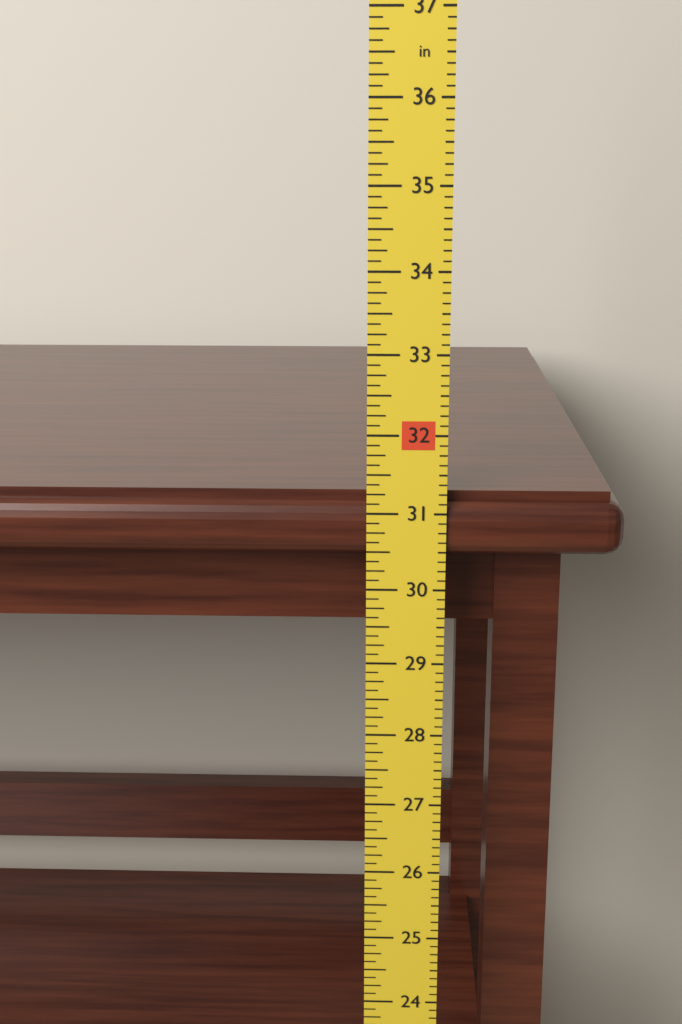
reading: 31.250 in
